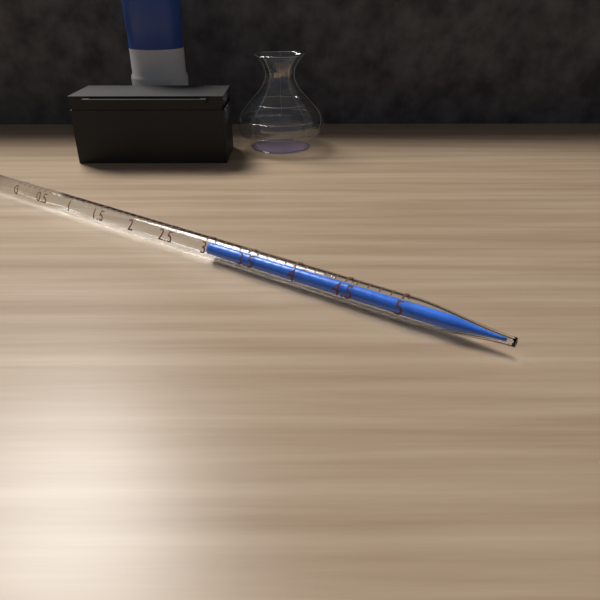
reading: 3.0 ml
